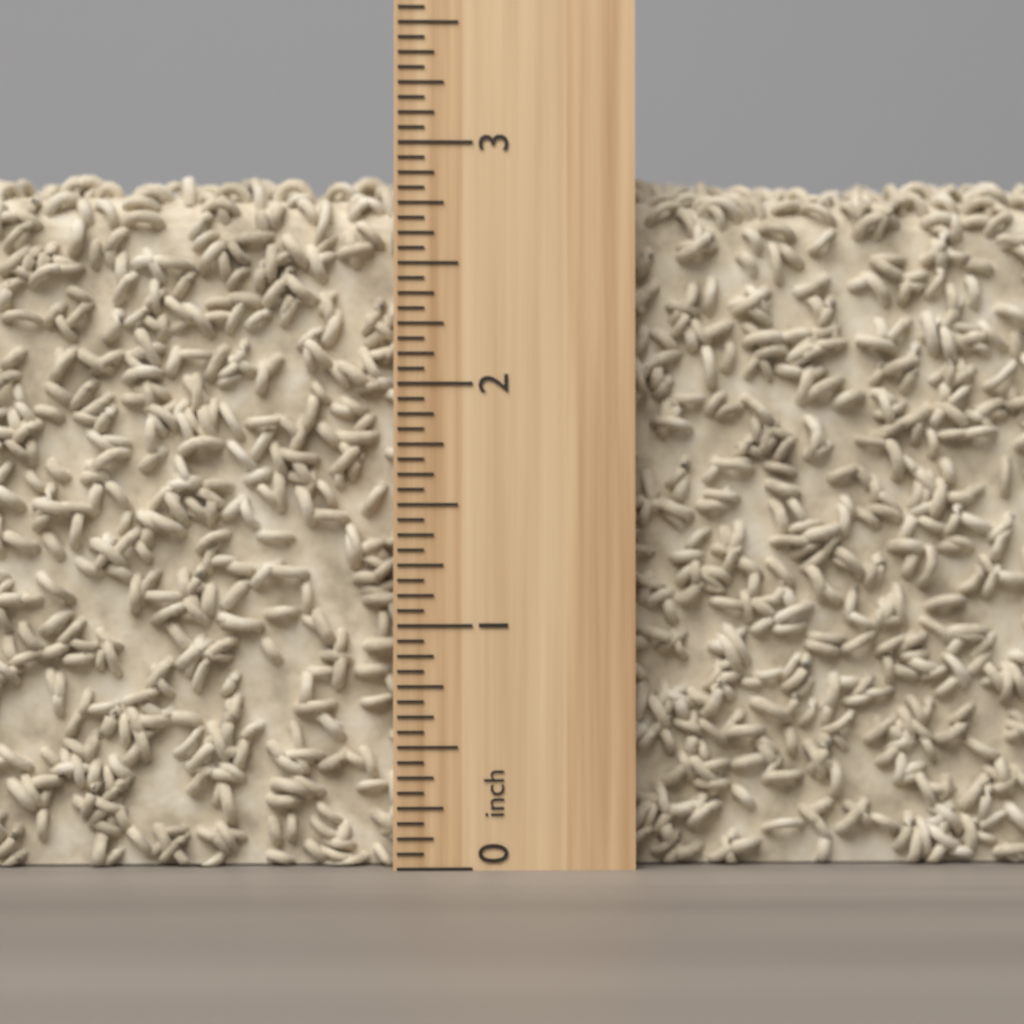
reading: 2.9375 inch
